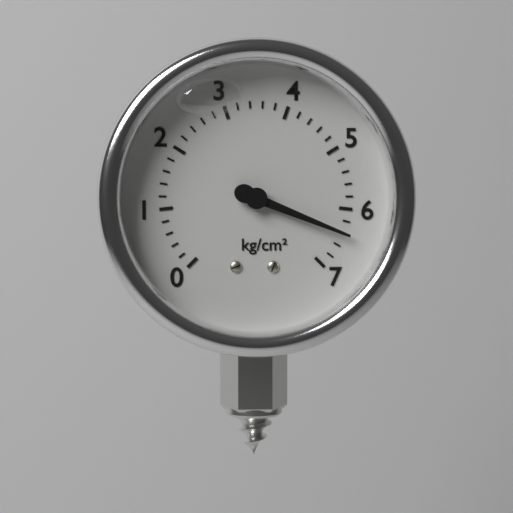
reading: 6.4 kg/cm²
